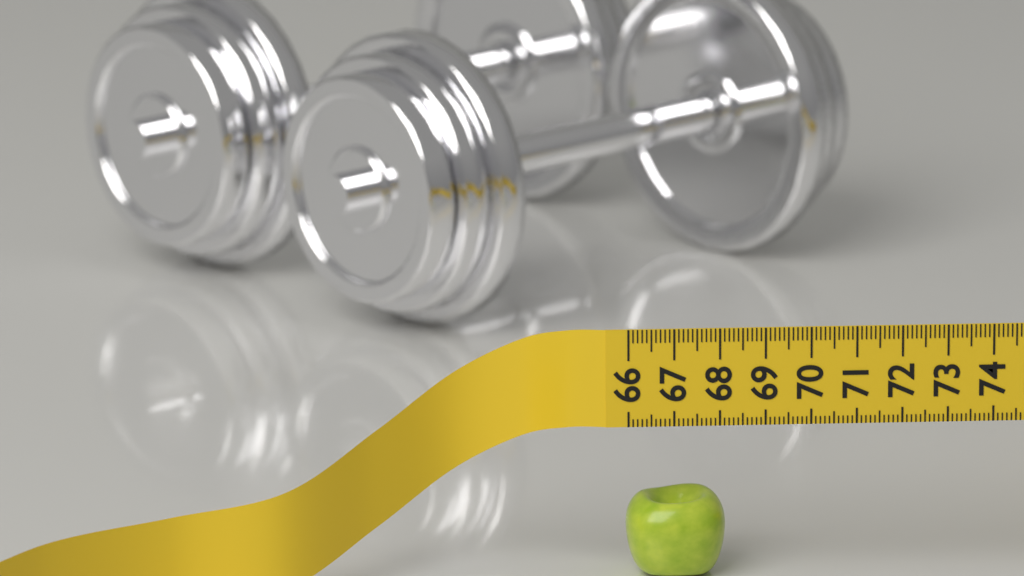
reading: 68.2 (no unit)
